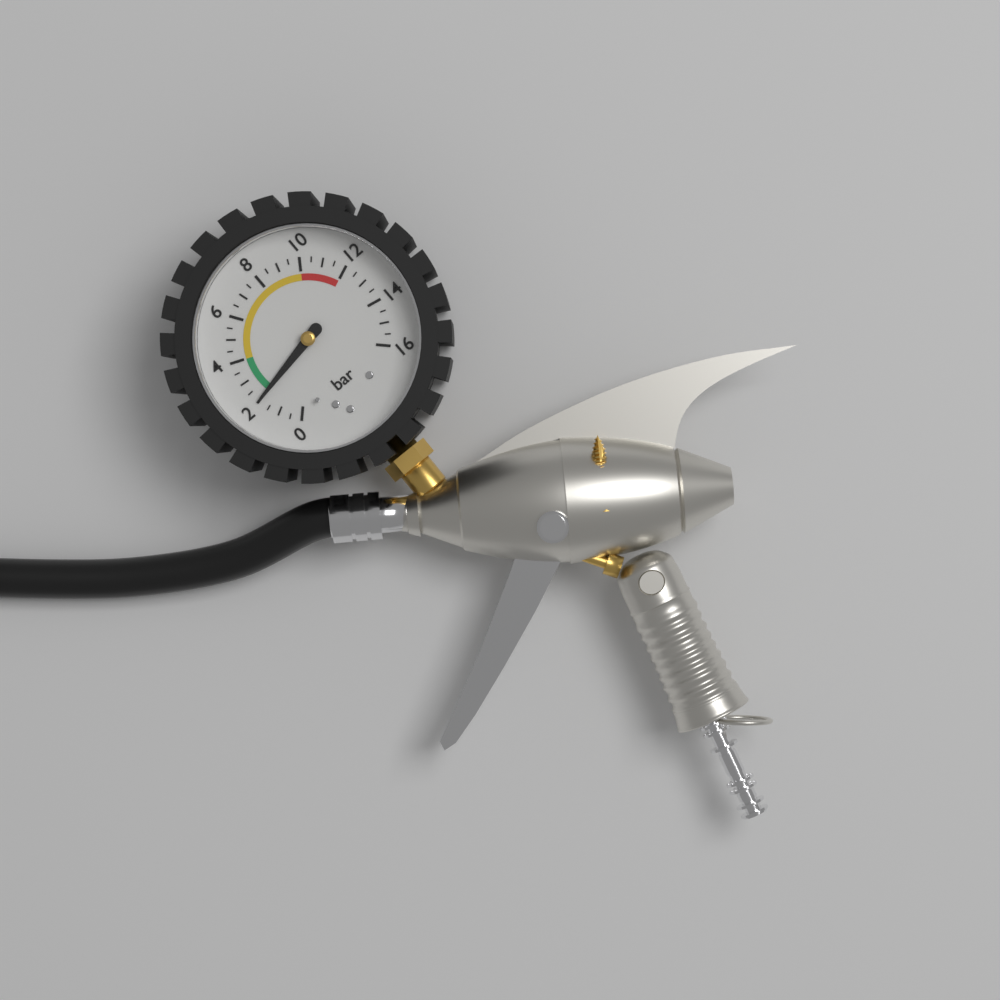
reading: 2.0 bar
